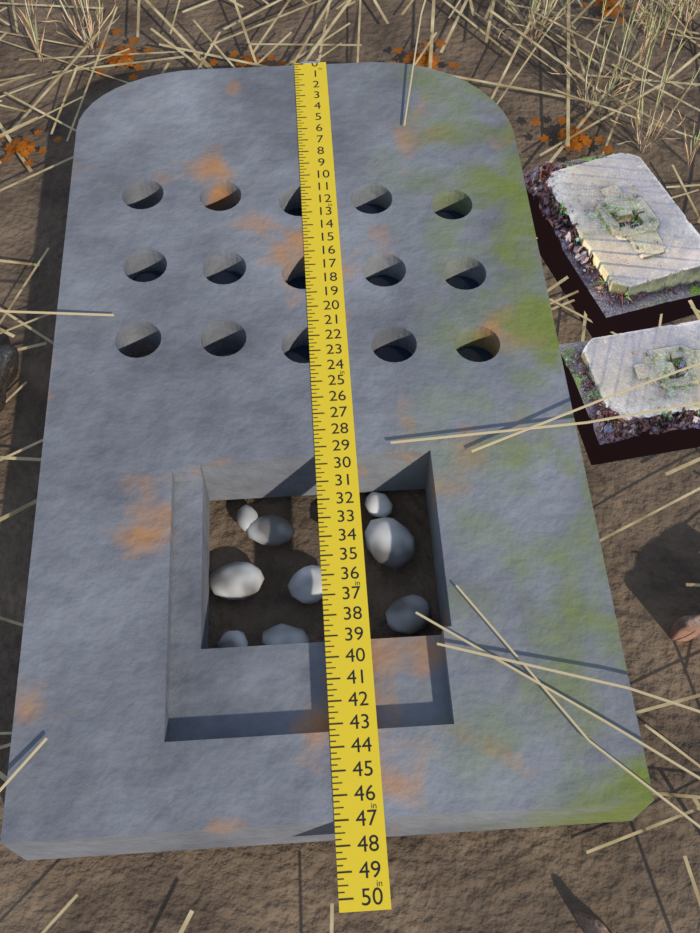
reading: 47.00 in
